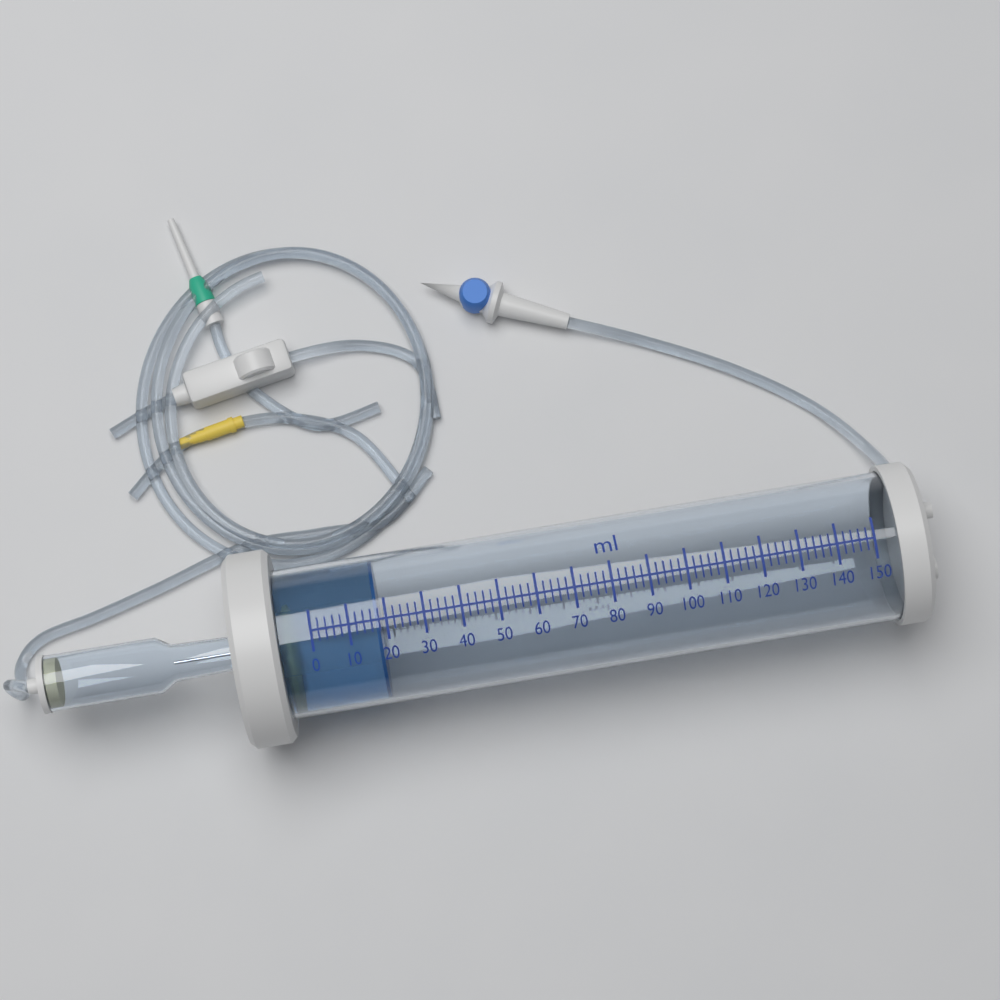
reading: 18 ml
